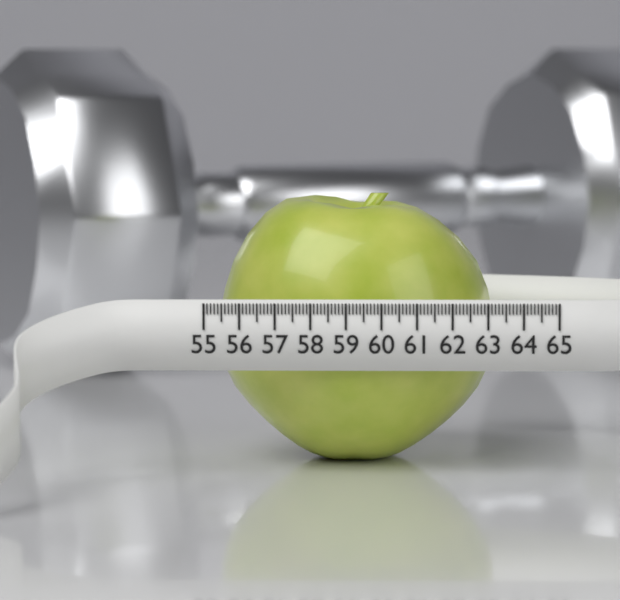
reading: 63.1 (no unit)
